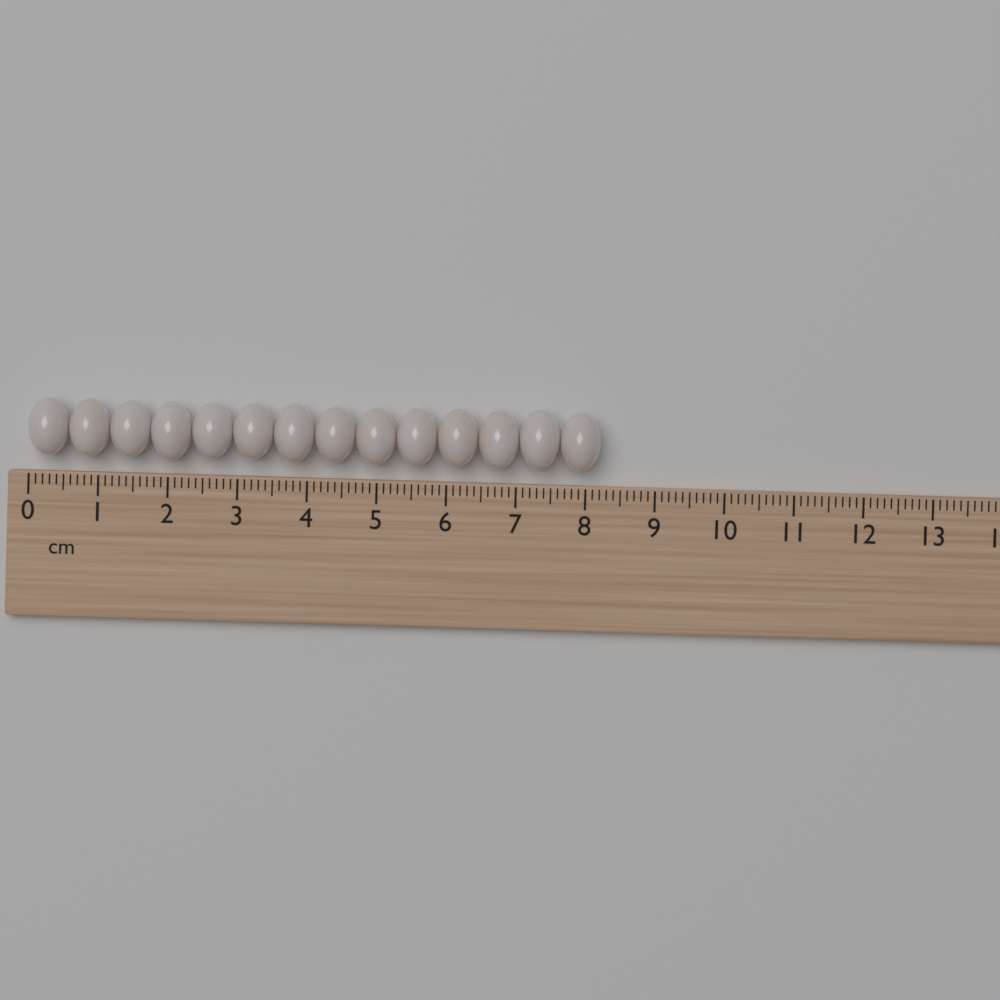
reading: 8.2 cm
